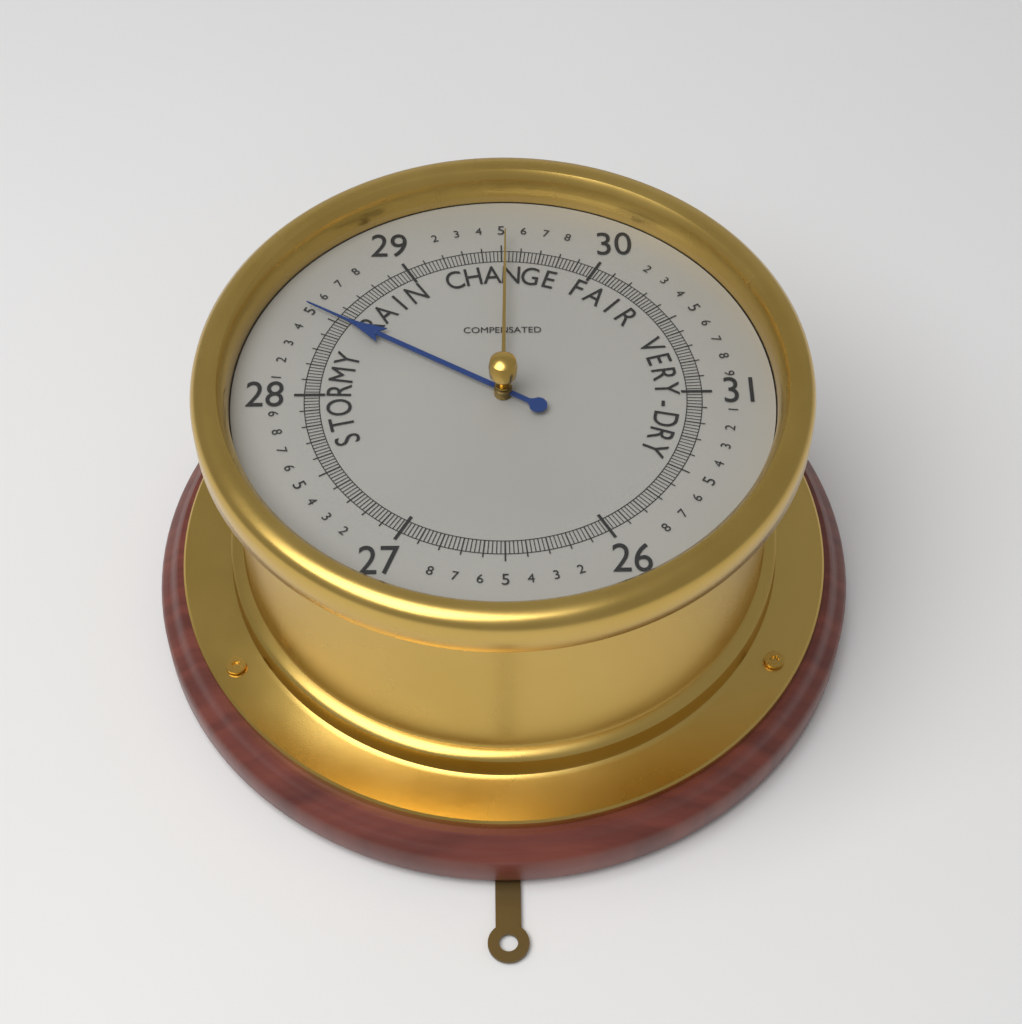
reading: 28.52 (no unit)
